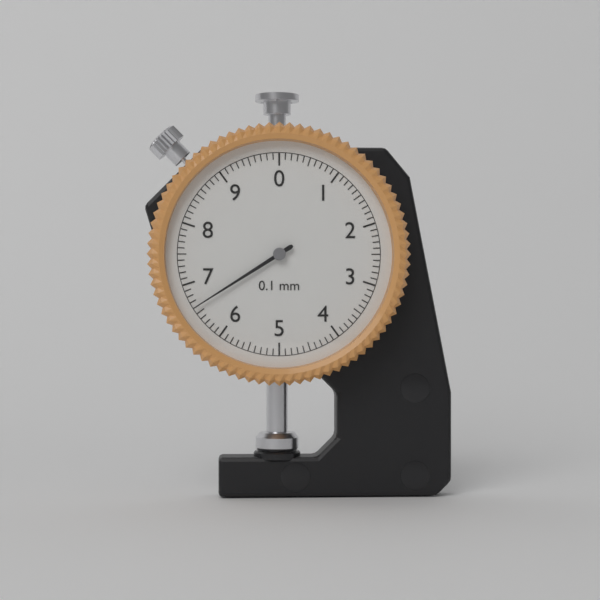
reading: 6.6 mm
